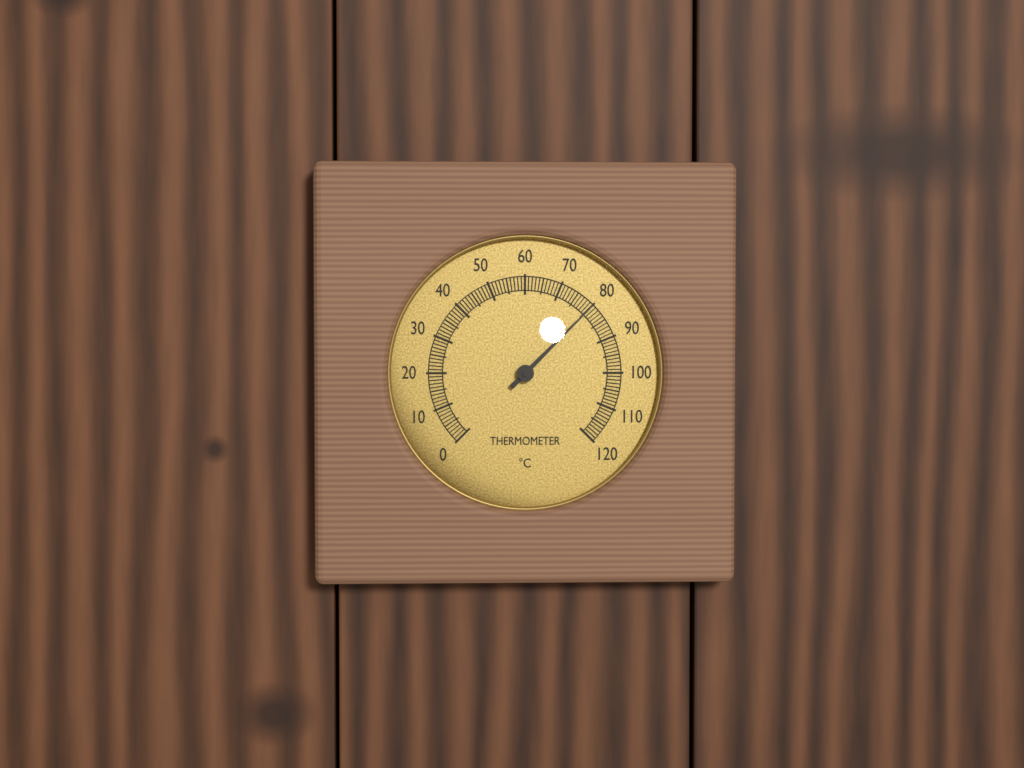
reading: 80 °C
